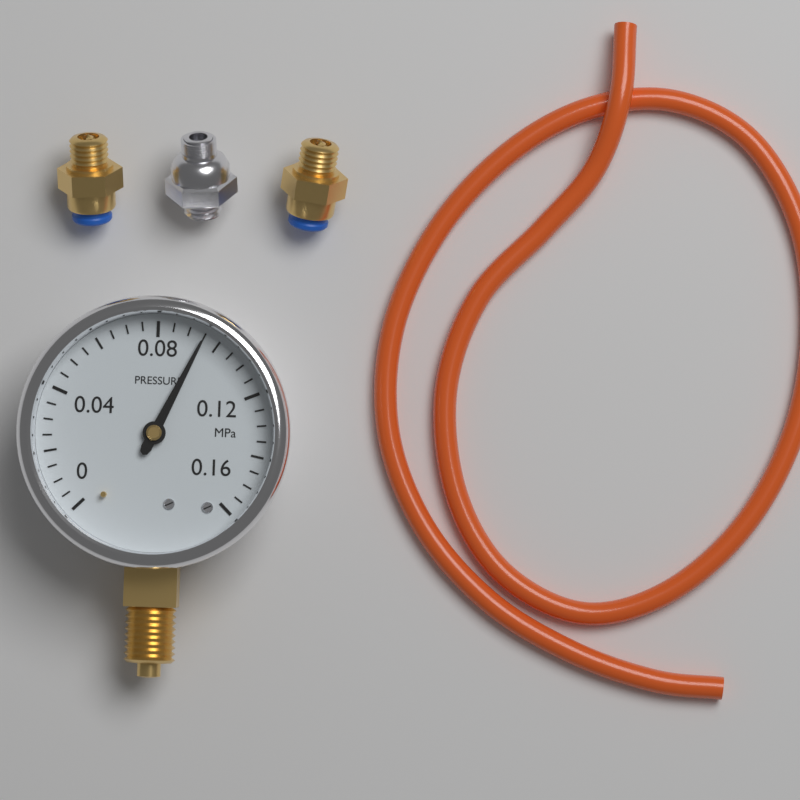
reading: 0.095 MPa
